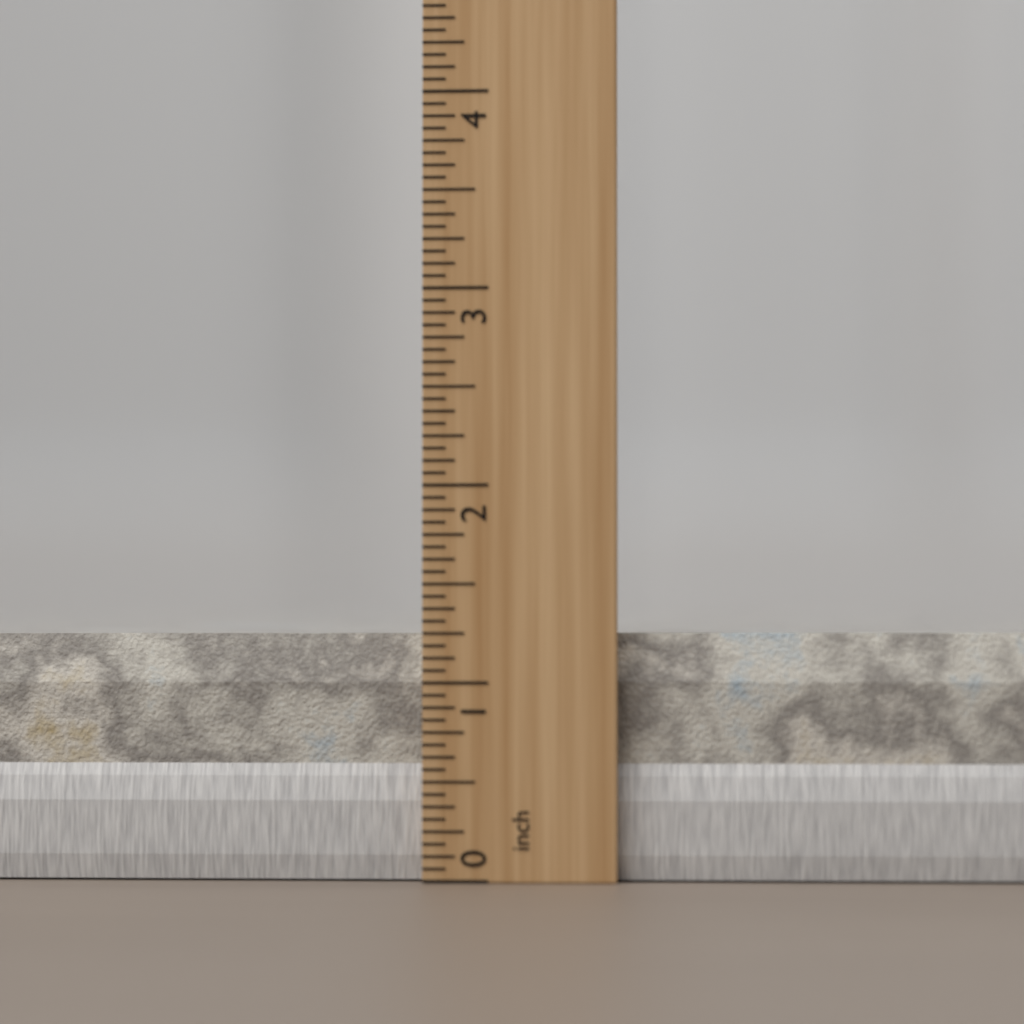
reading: 1.2500 inch
